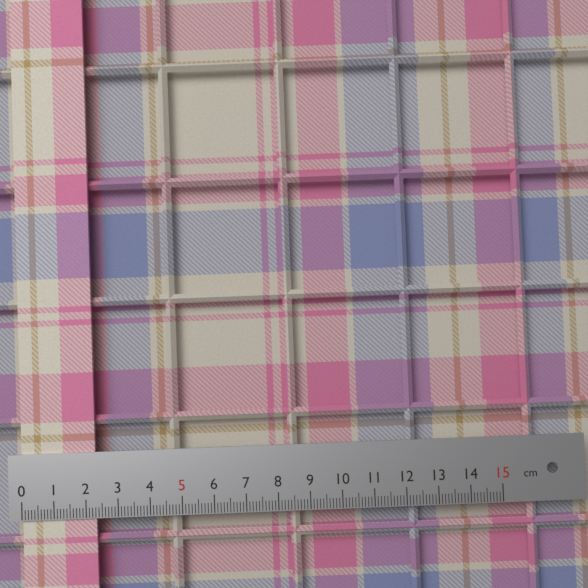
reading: 2.3 cm
